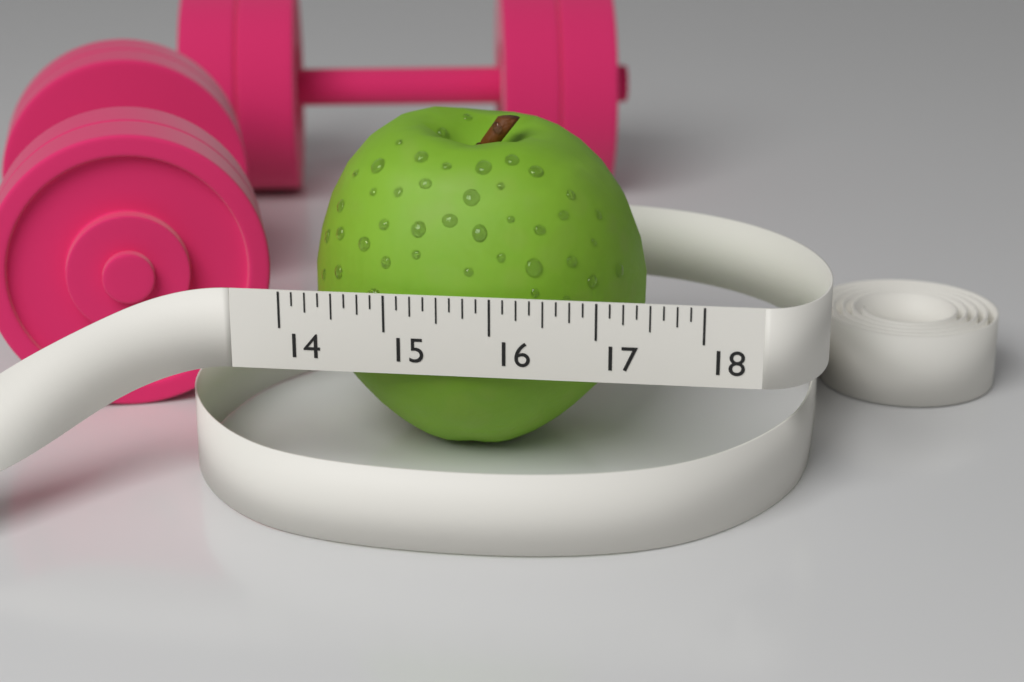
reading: 17.375 (no unit)
